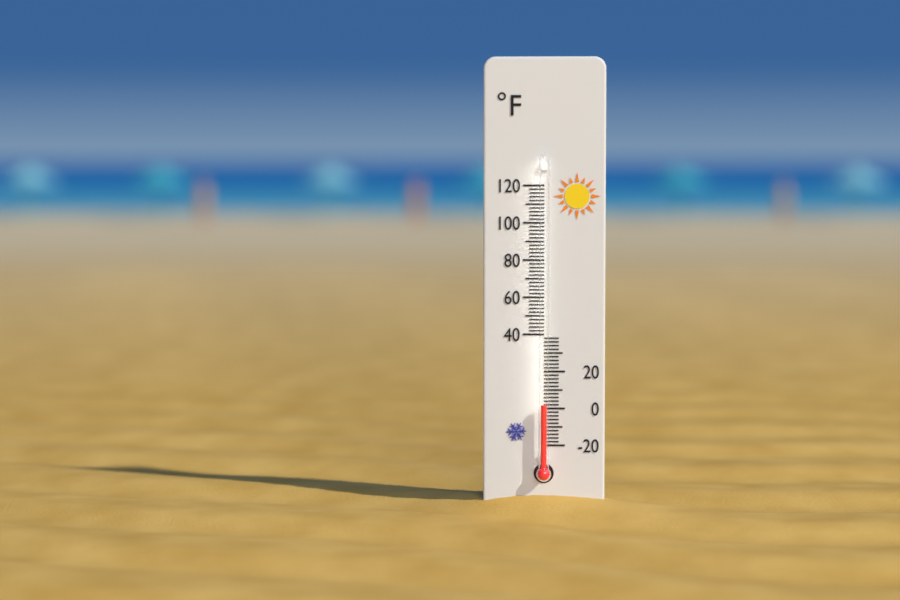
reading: 2 °F
